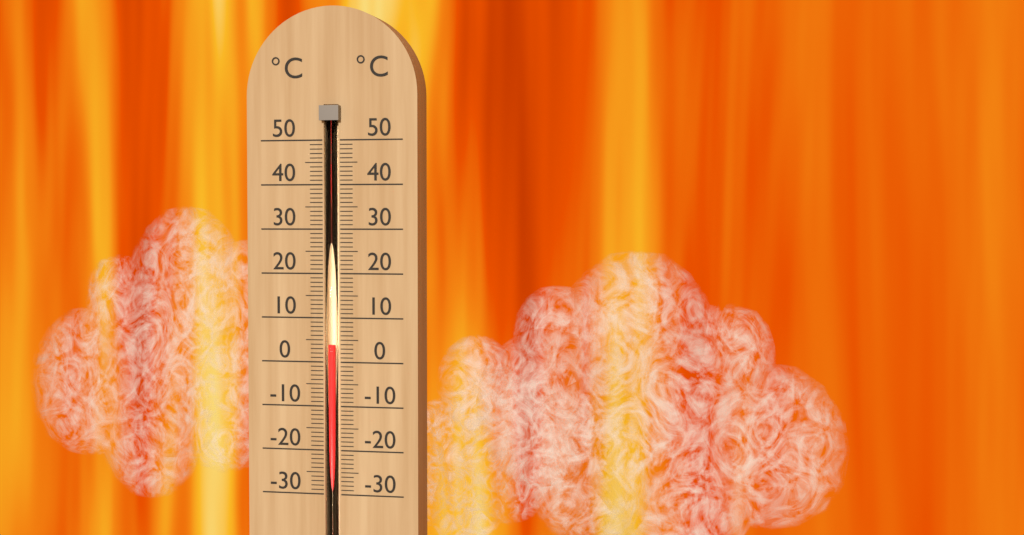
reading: 4 °C
